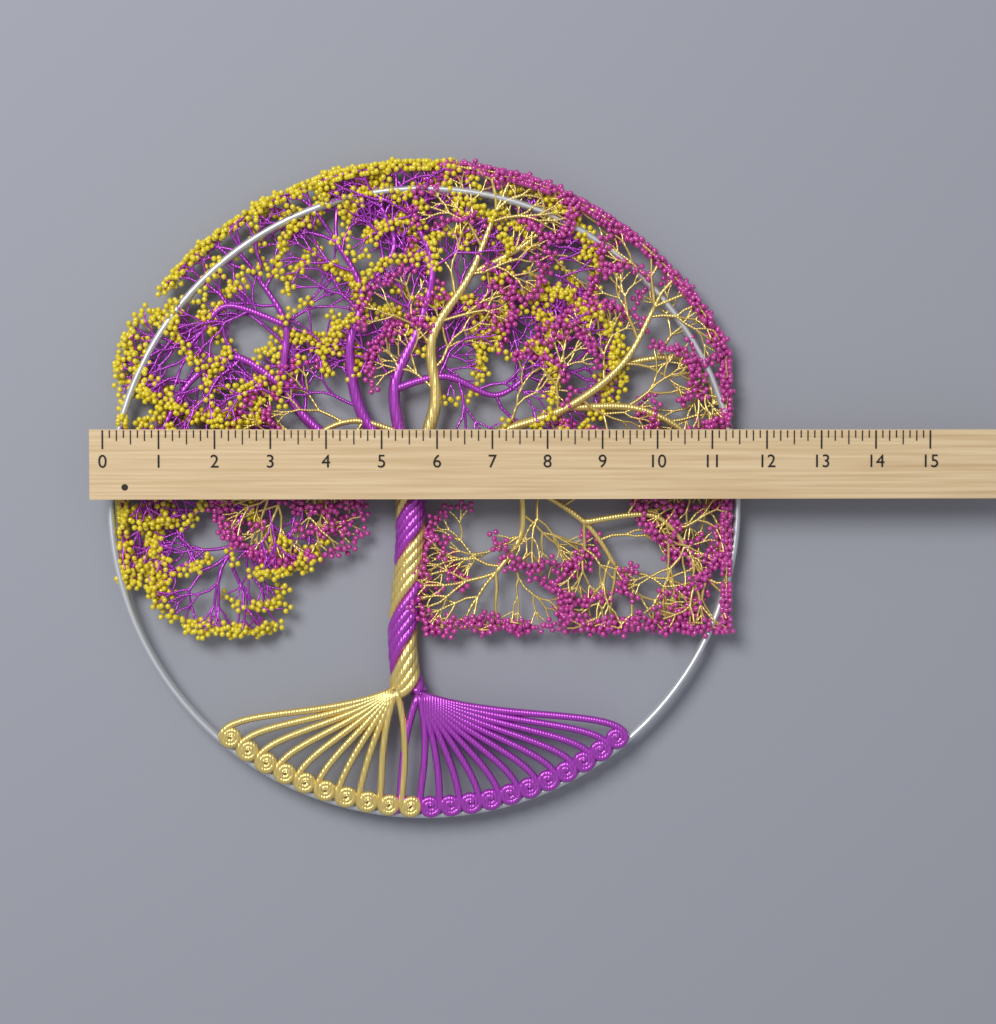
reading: 11.625 (no unit)
